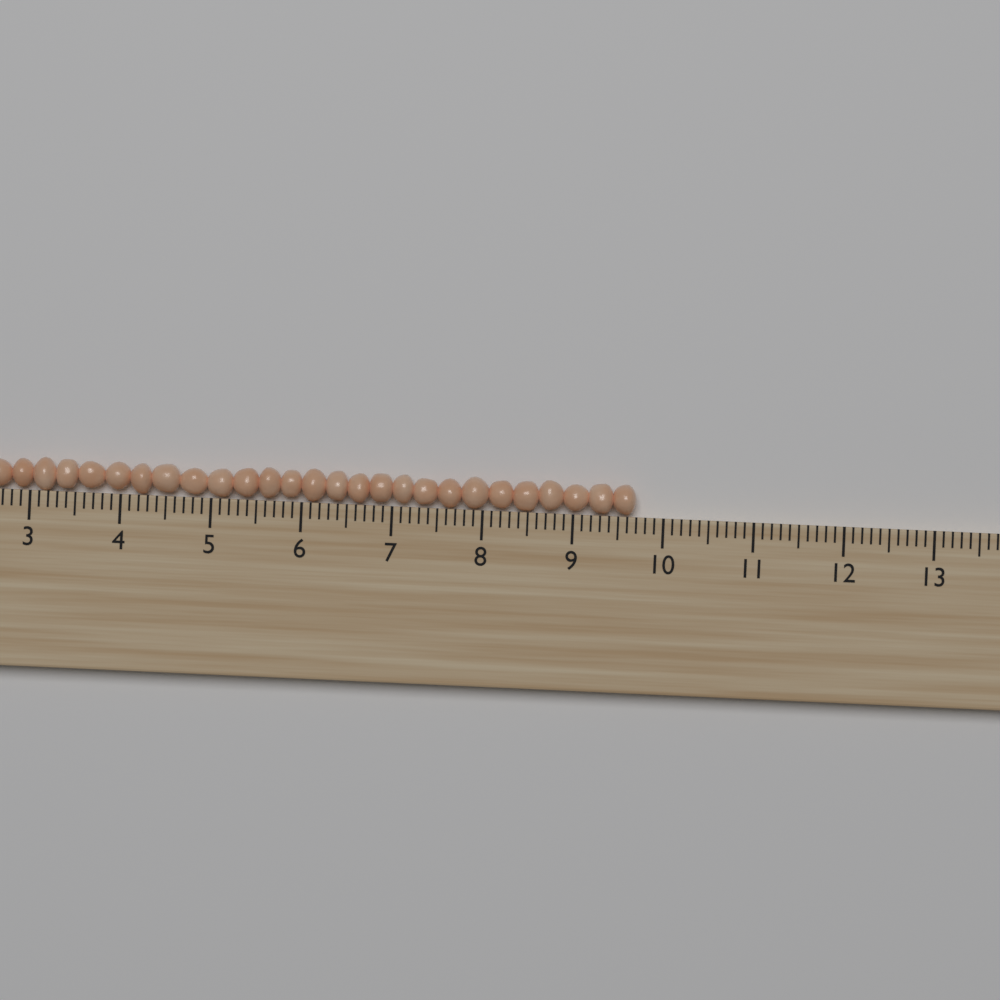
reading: 9.7 (no unit)
